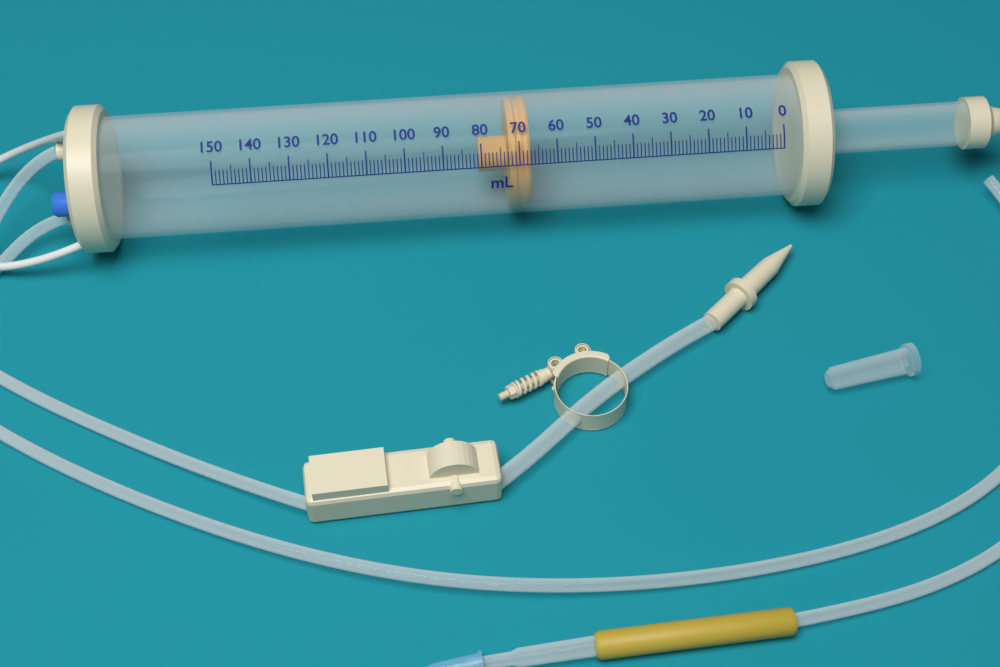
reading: 67 ml
